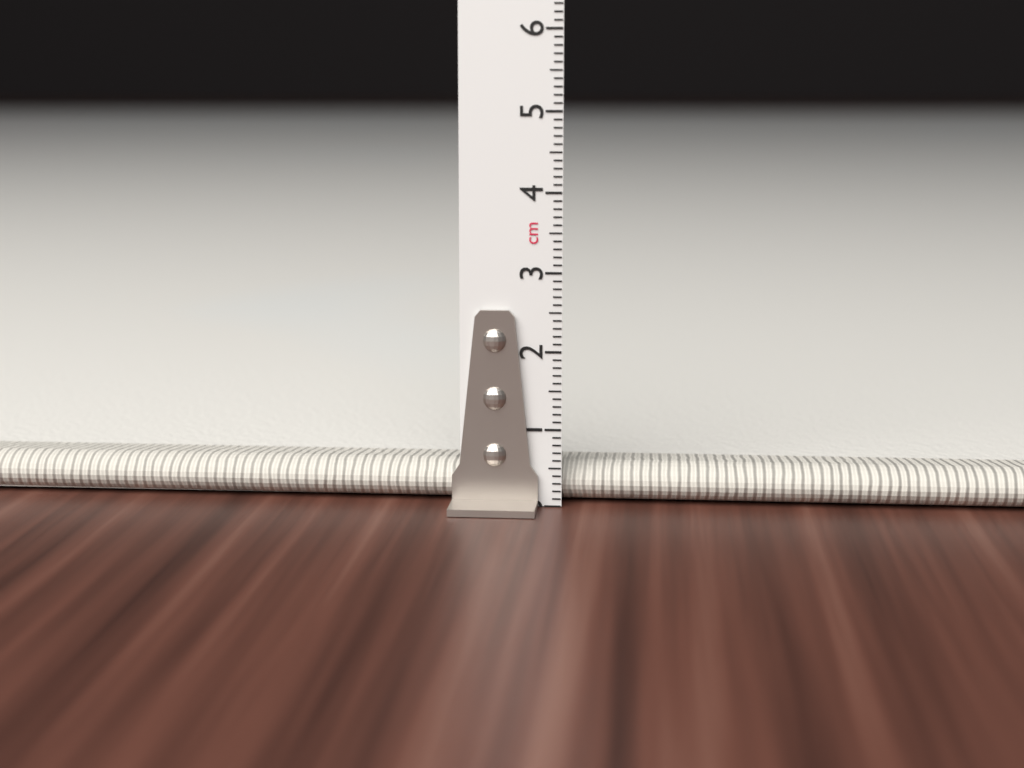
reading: 0.5 cm
